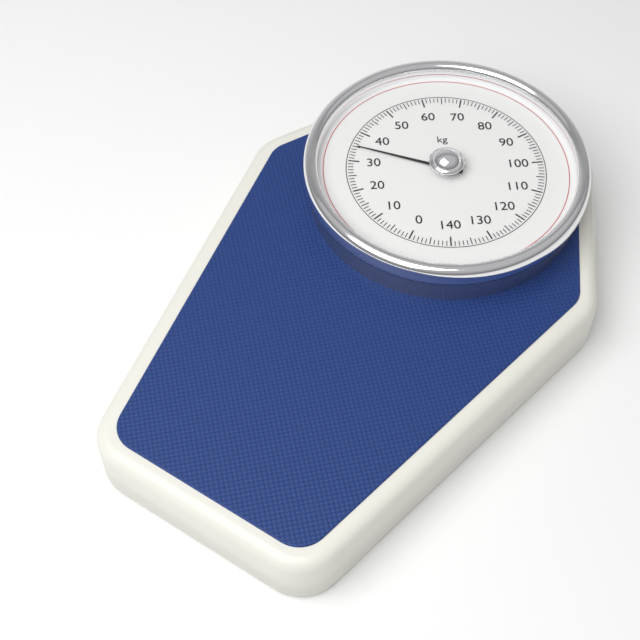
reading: 35 kg
